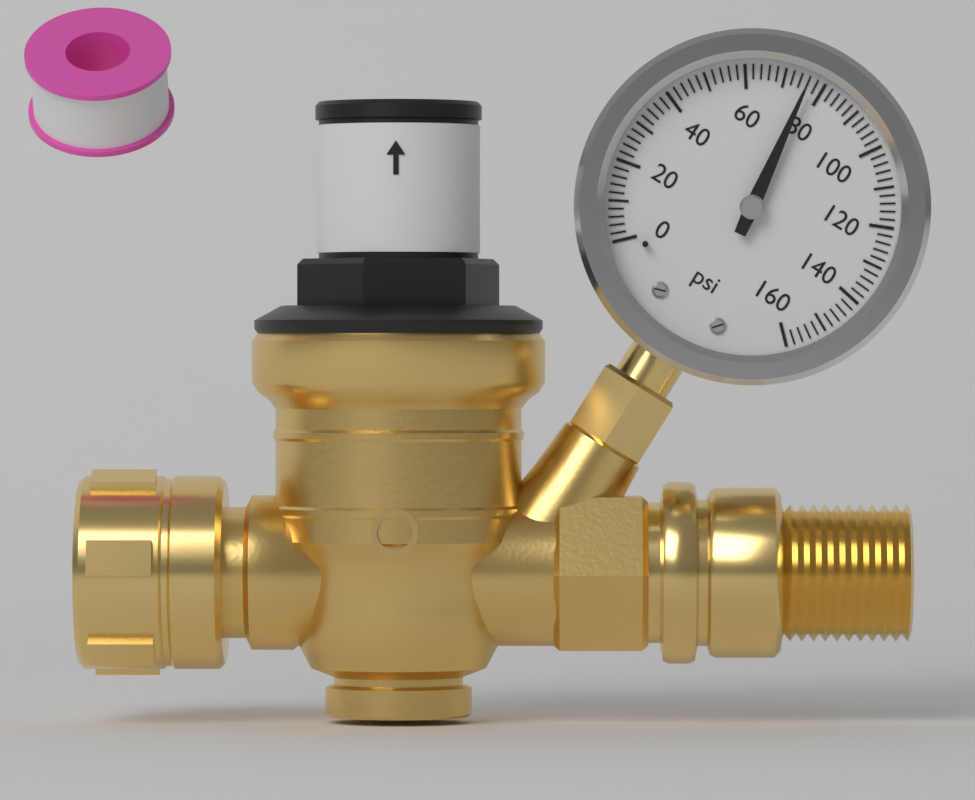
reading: 76 psi
